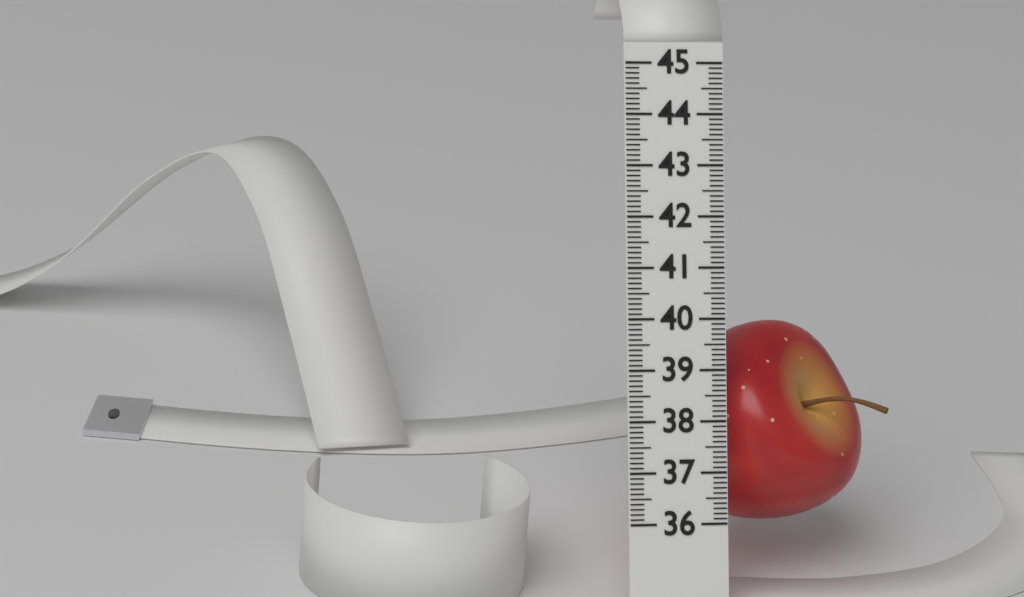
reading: 40.0 (no unit)
